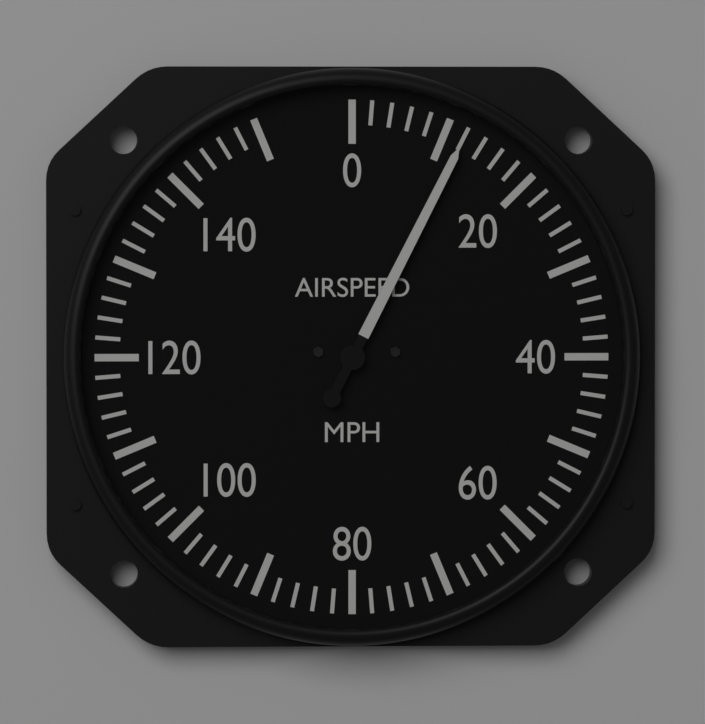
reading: 12 mph
